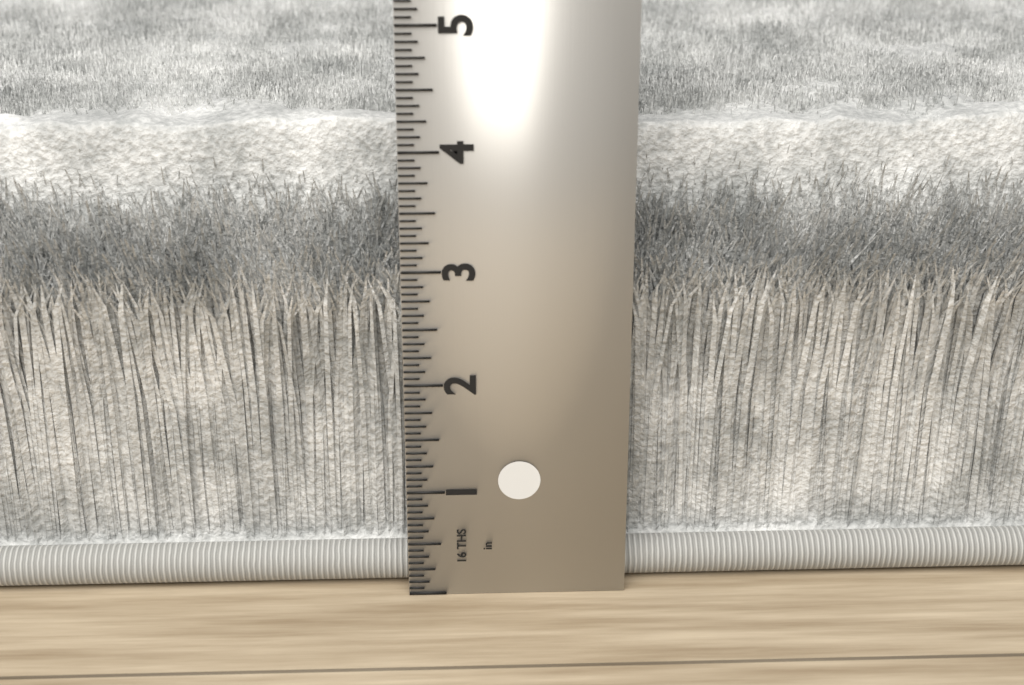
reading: 4.1250 in
